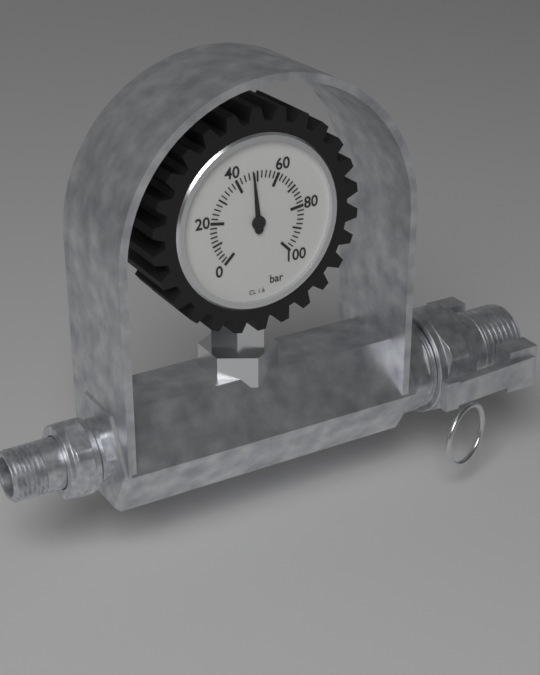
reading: 48 bar
